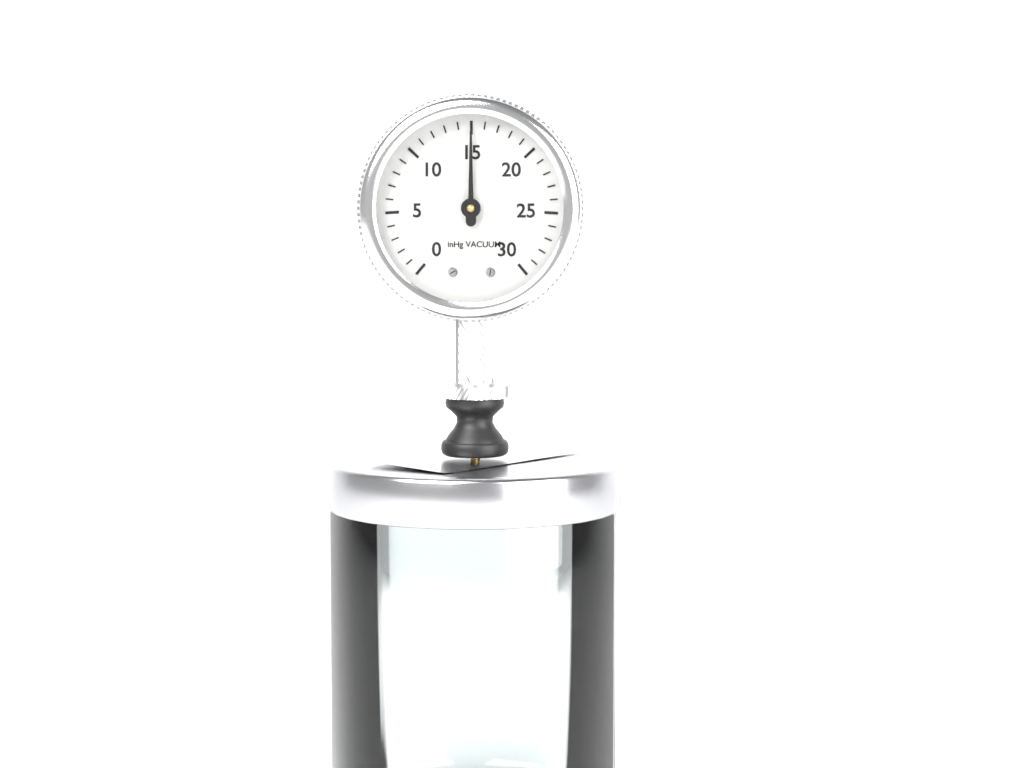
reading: 15 inHg
